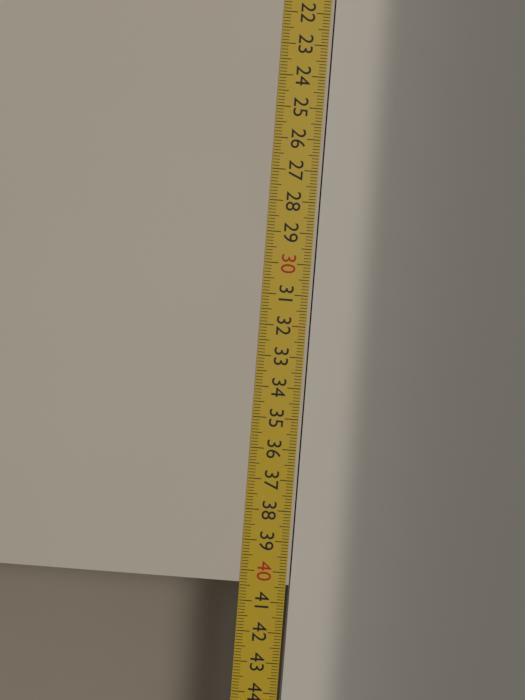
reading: 40.4 cm
